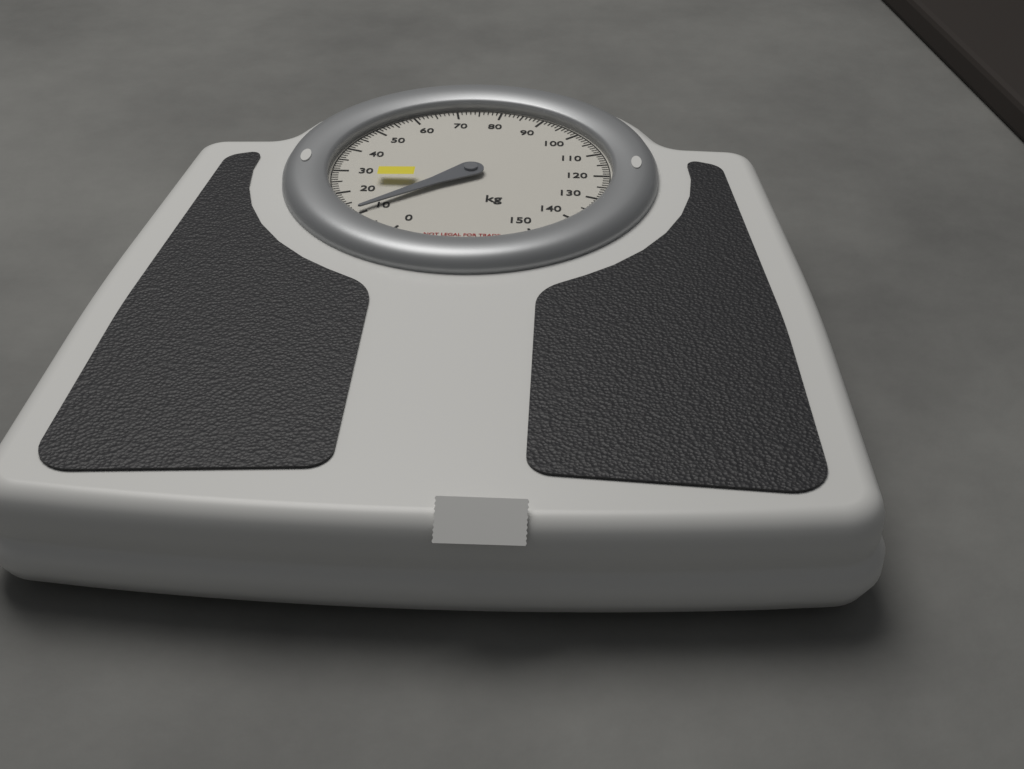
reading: 11 kg
